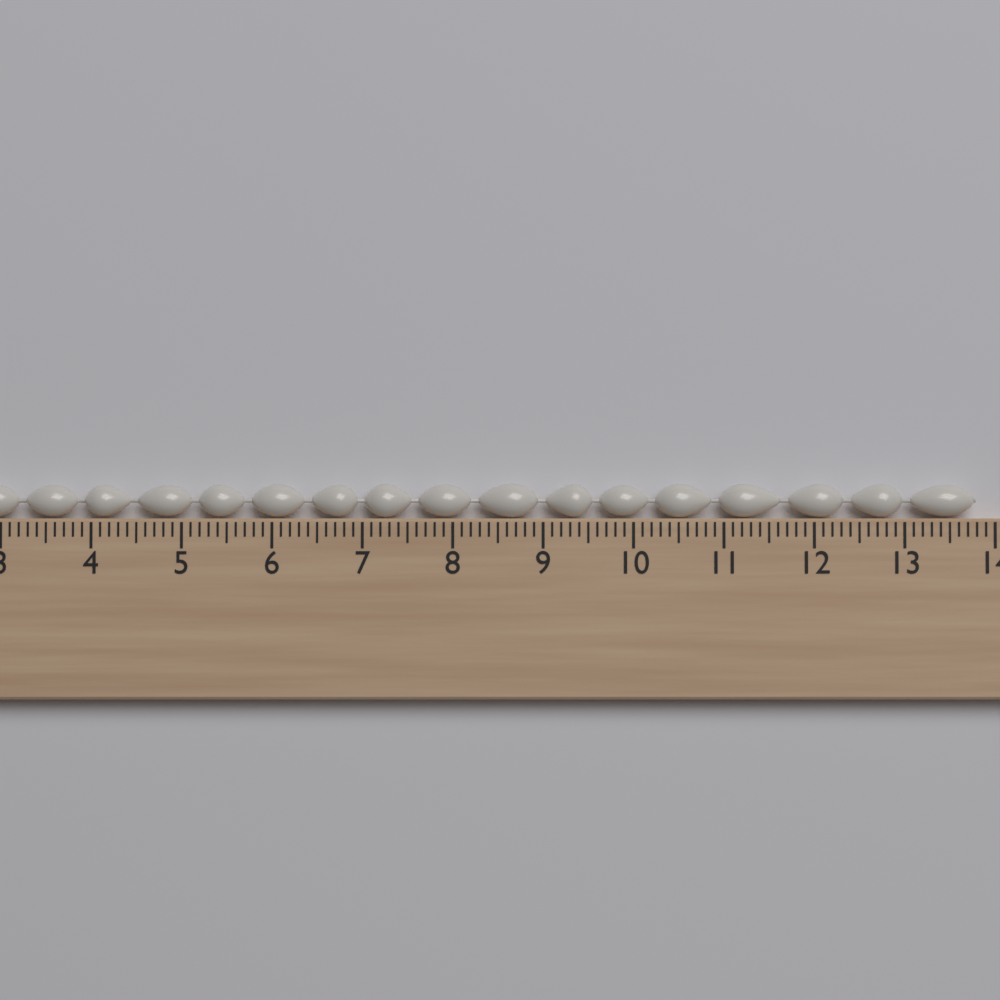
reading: 13.8 cm
